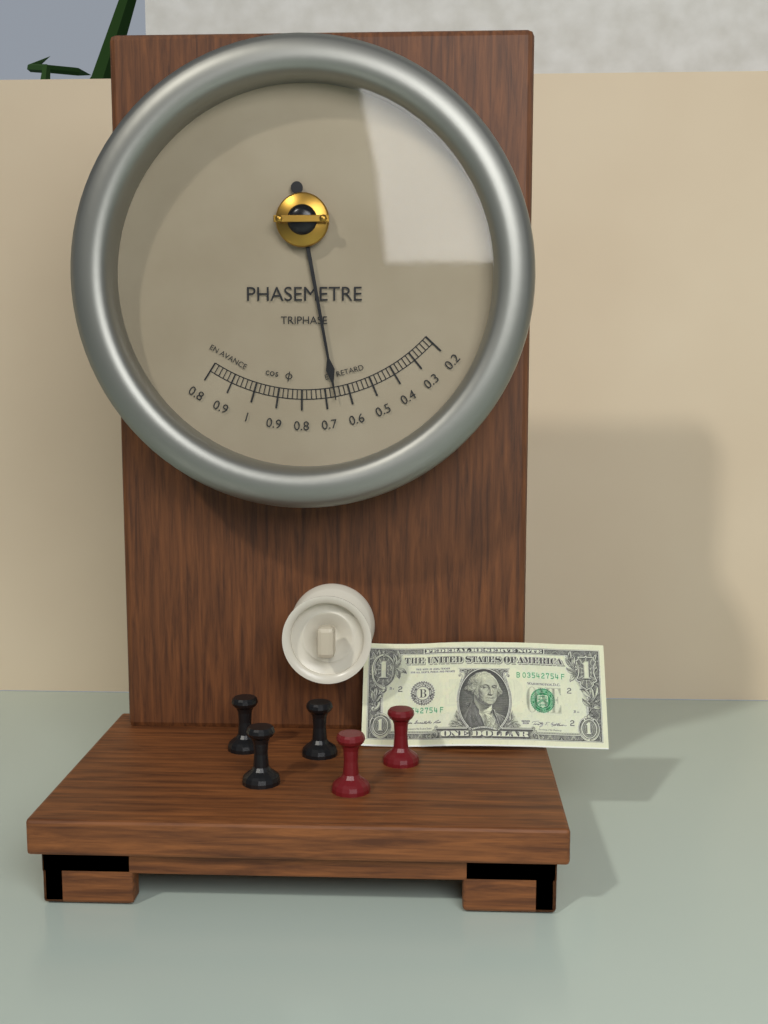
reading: 0.66 cos φ
